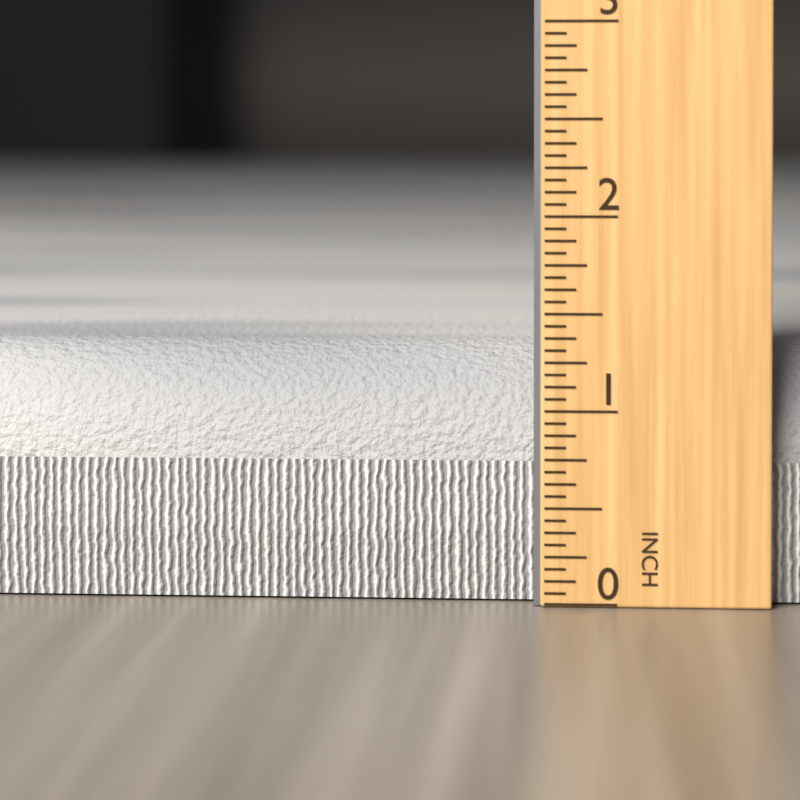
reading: 1.3125 in
